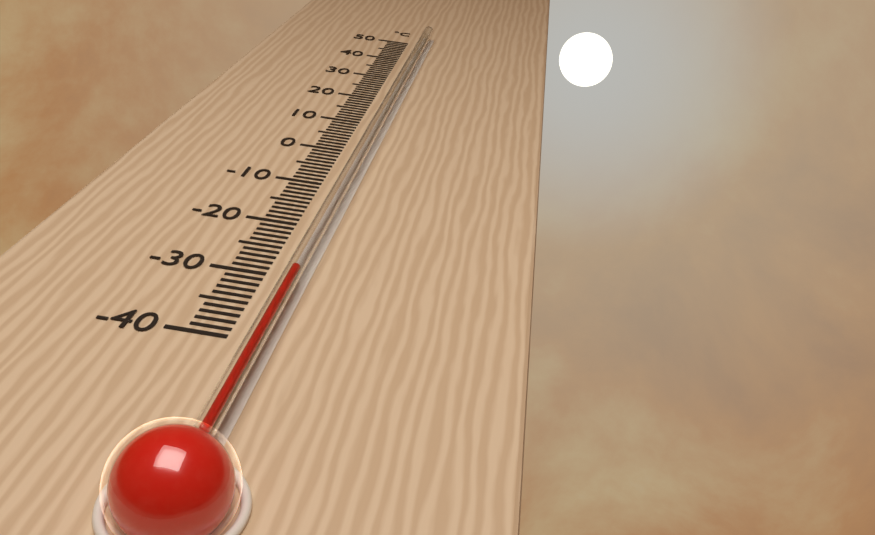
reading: -31 °C
